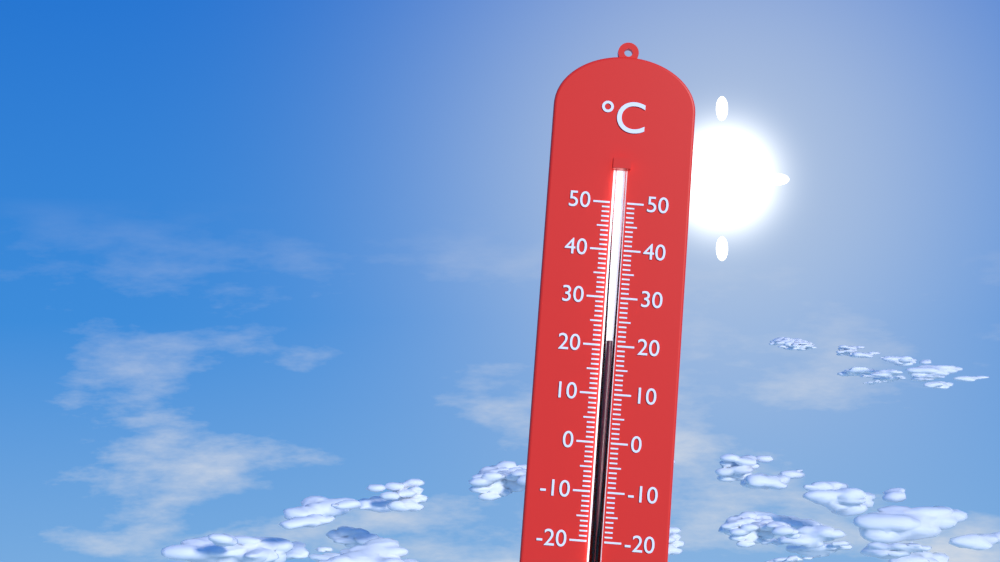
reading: 21 °C
